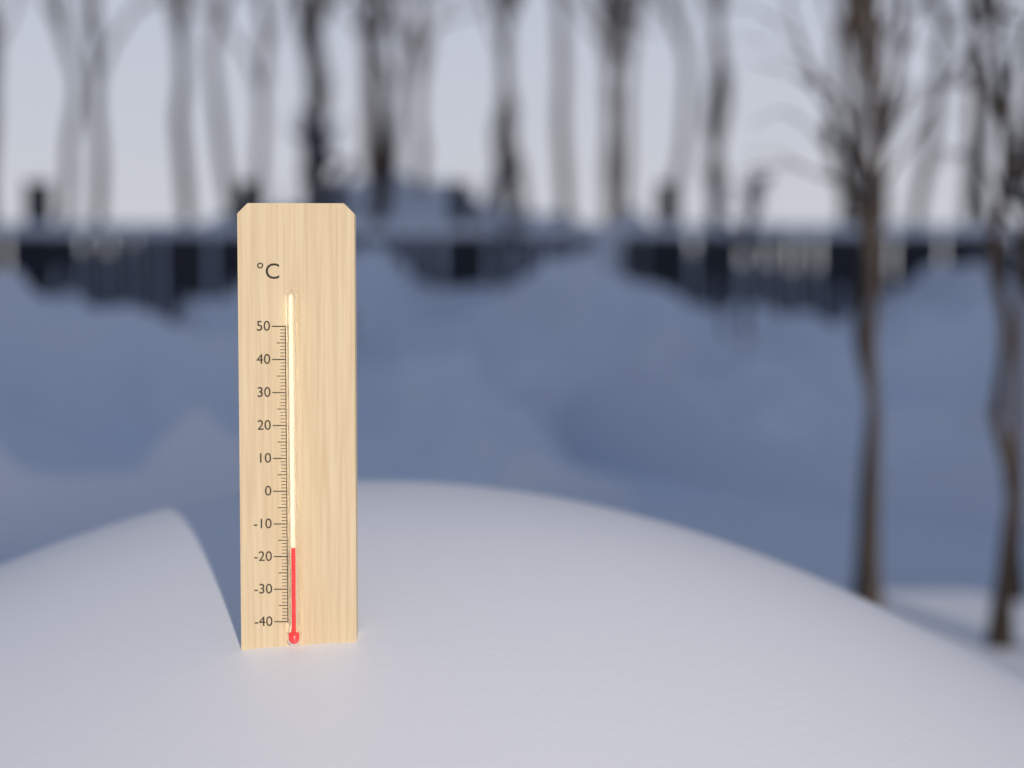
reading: -17 °C
